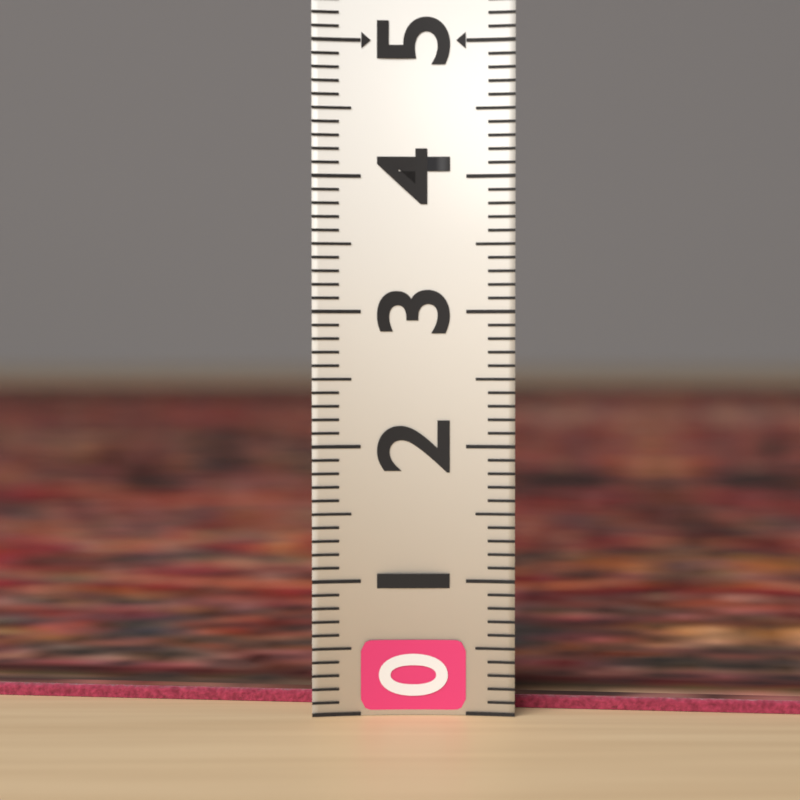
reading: 0.1 (no unit)
